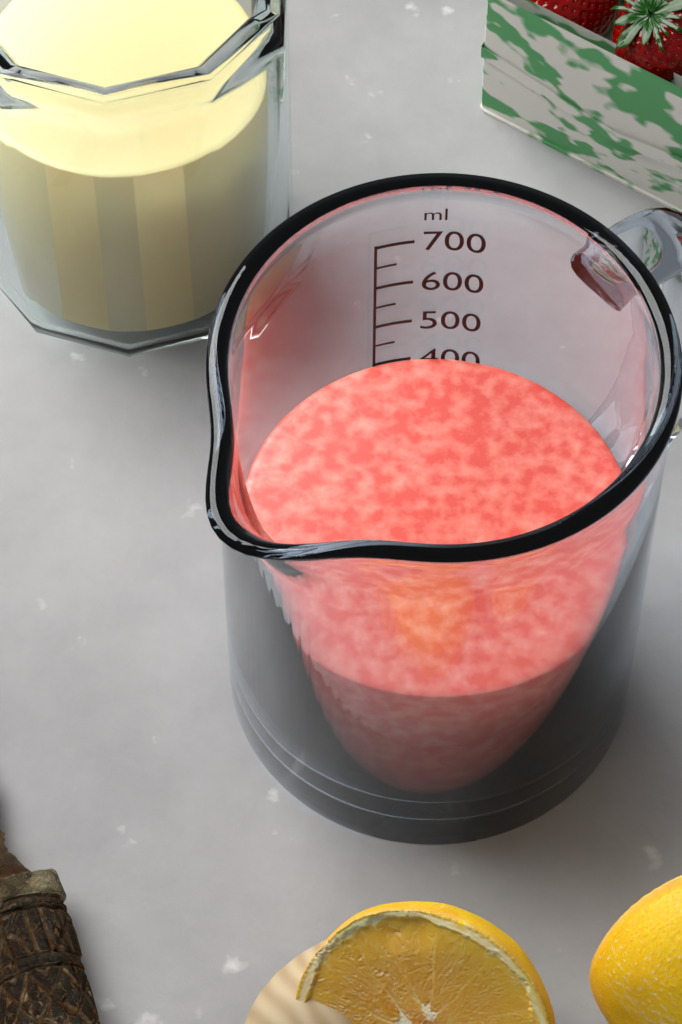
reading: 400 ml
